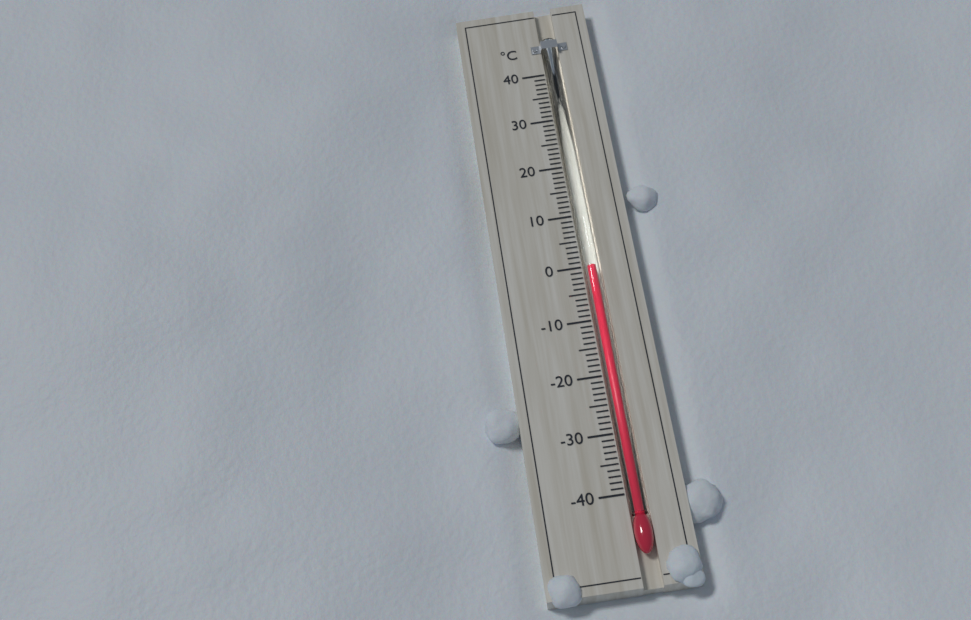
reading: 0 °C
